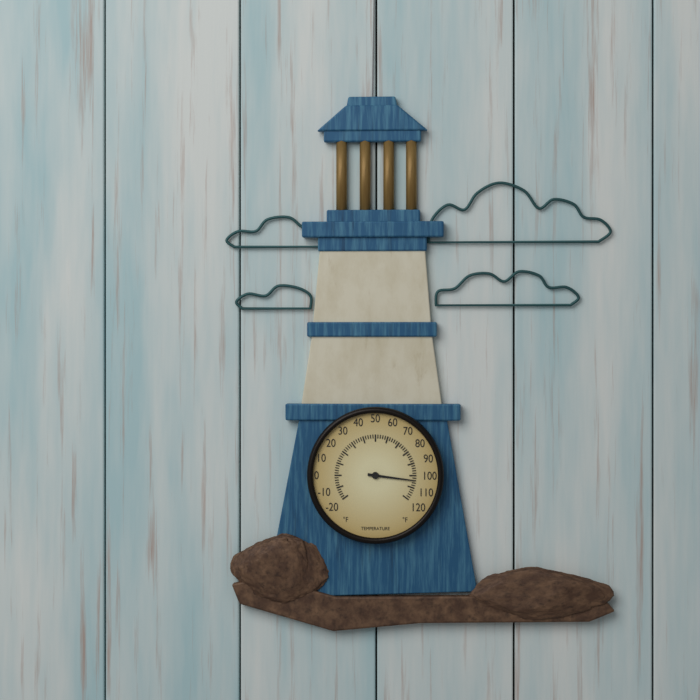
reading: 104 °F
